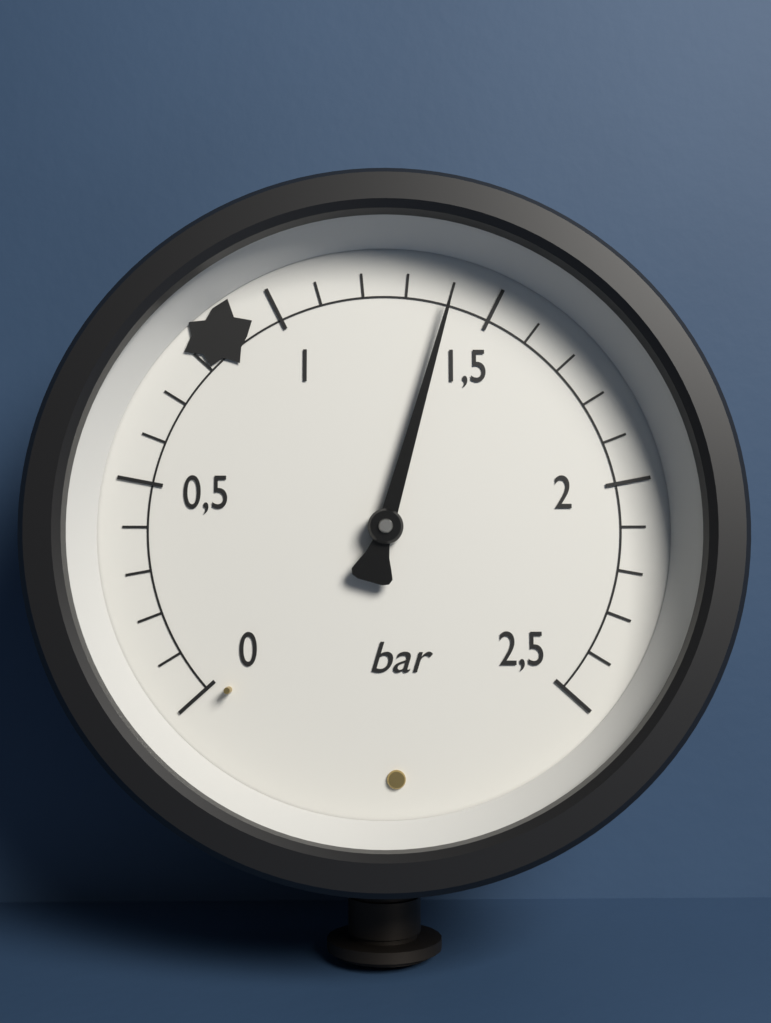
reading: 1.4 bar
